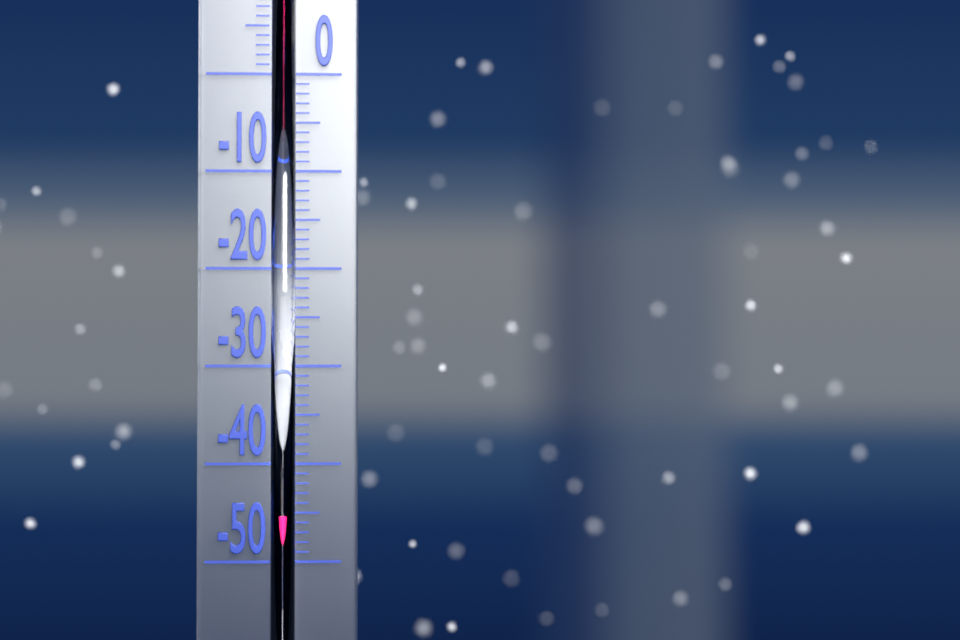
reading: -45 °C
